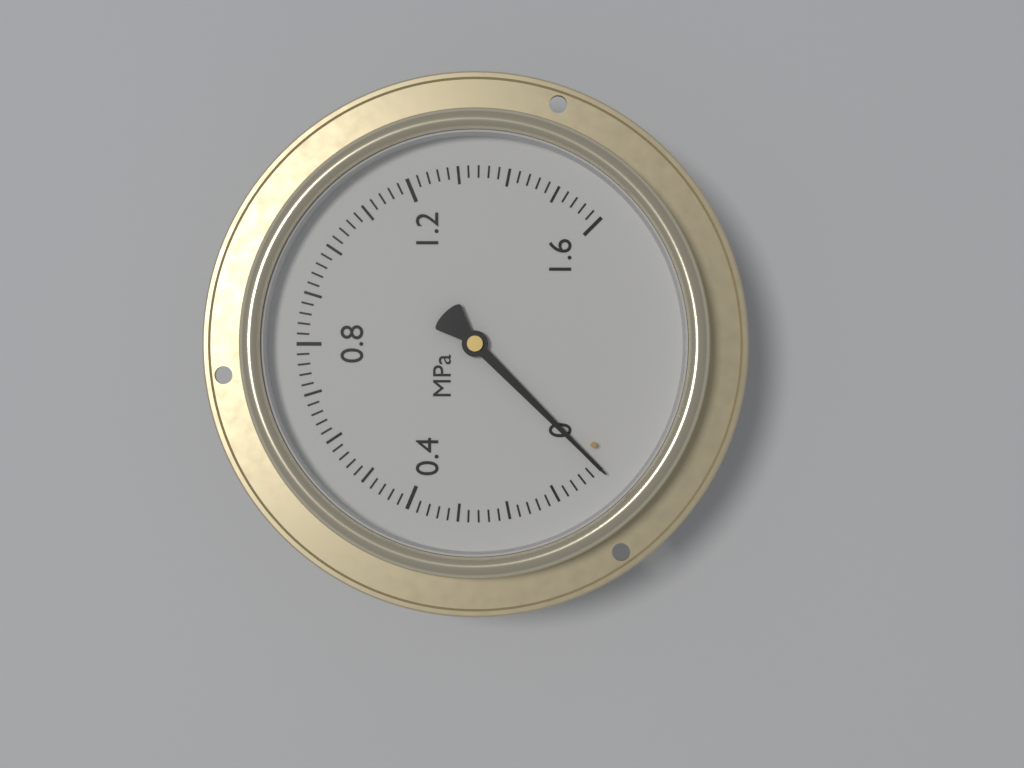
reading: 0.00 MPa
